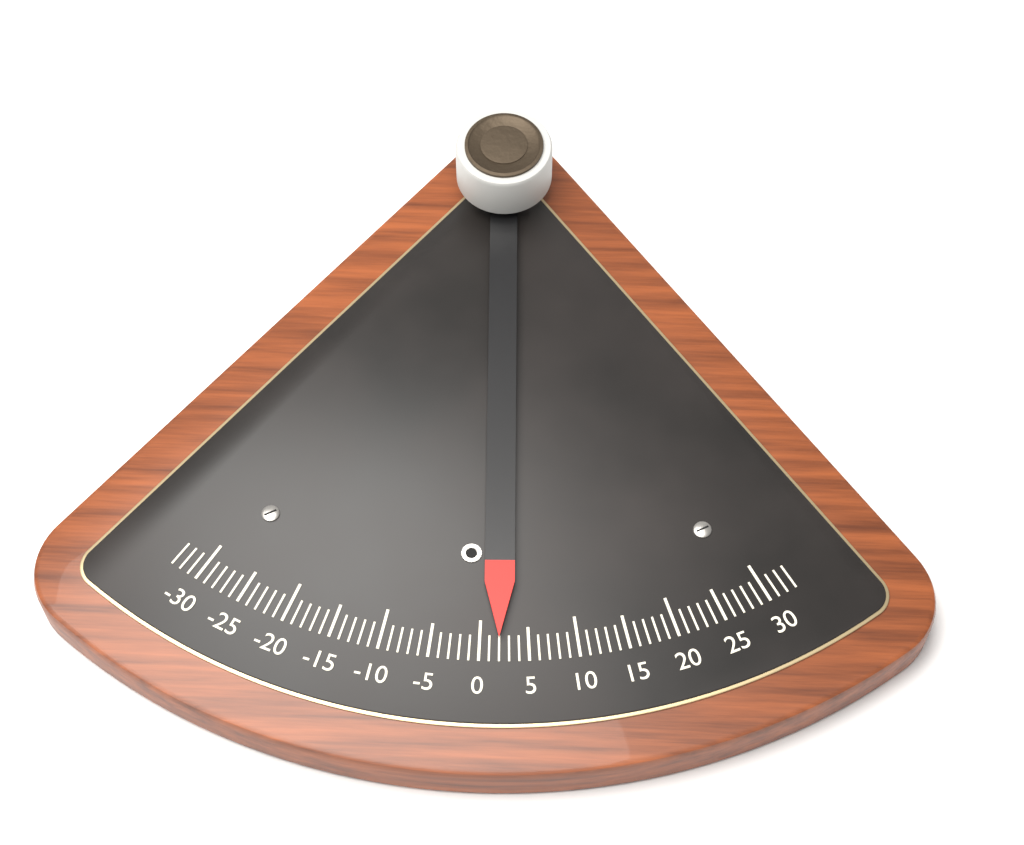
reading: 2 (no unit)
